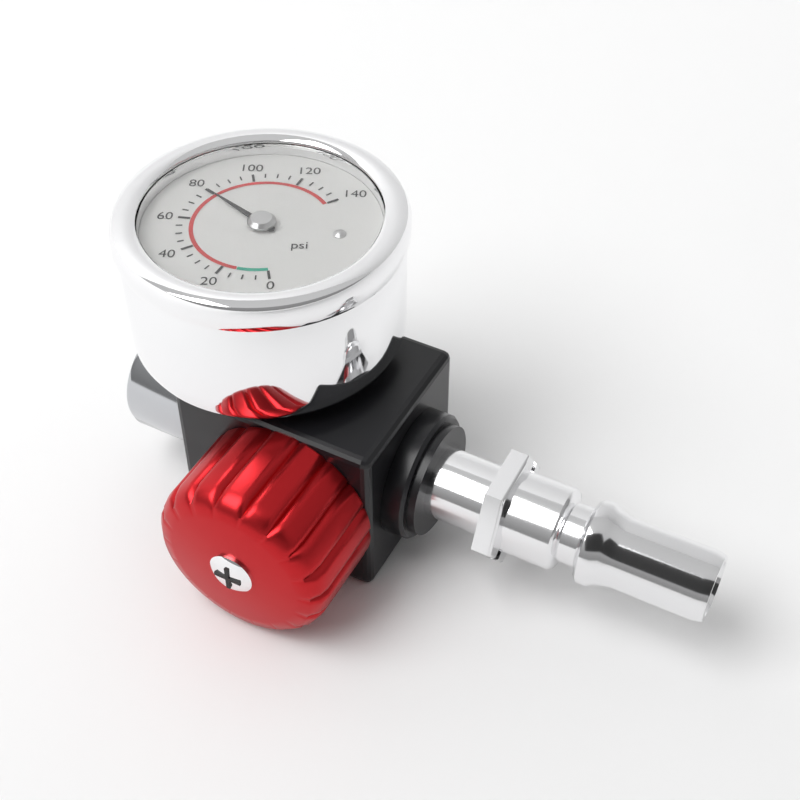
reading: 80 psi
